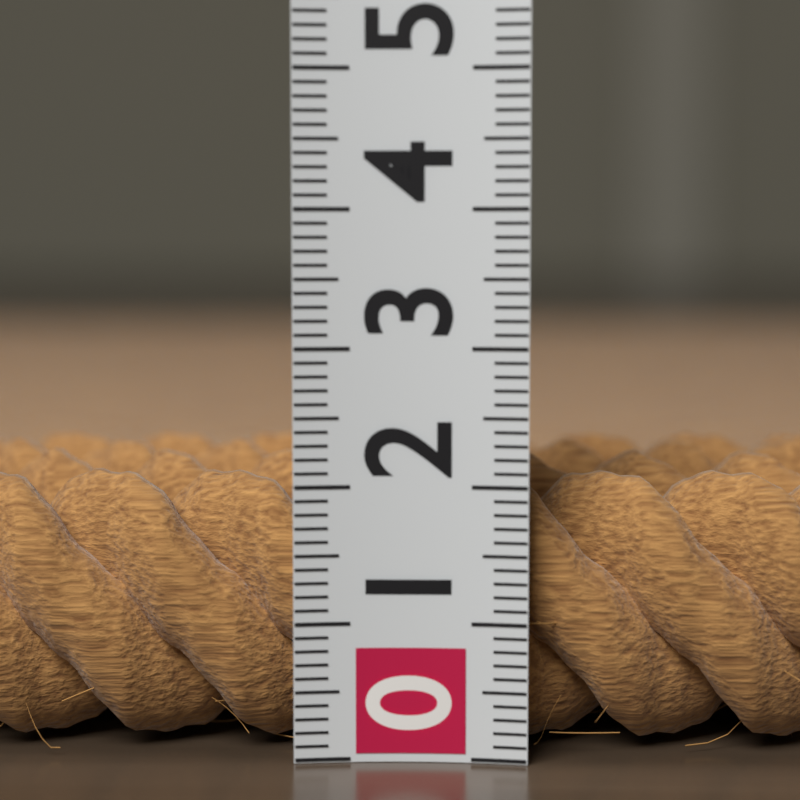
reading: 2.1 (no unit)
